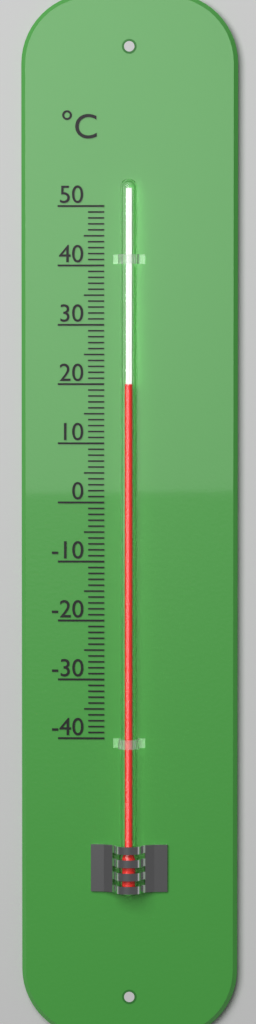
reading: 20 °C
